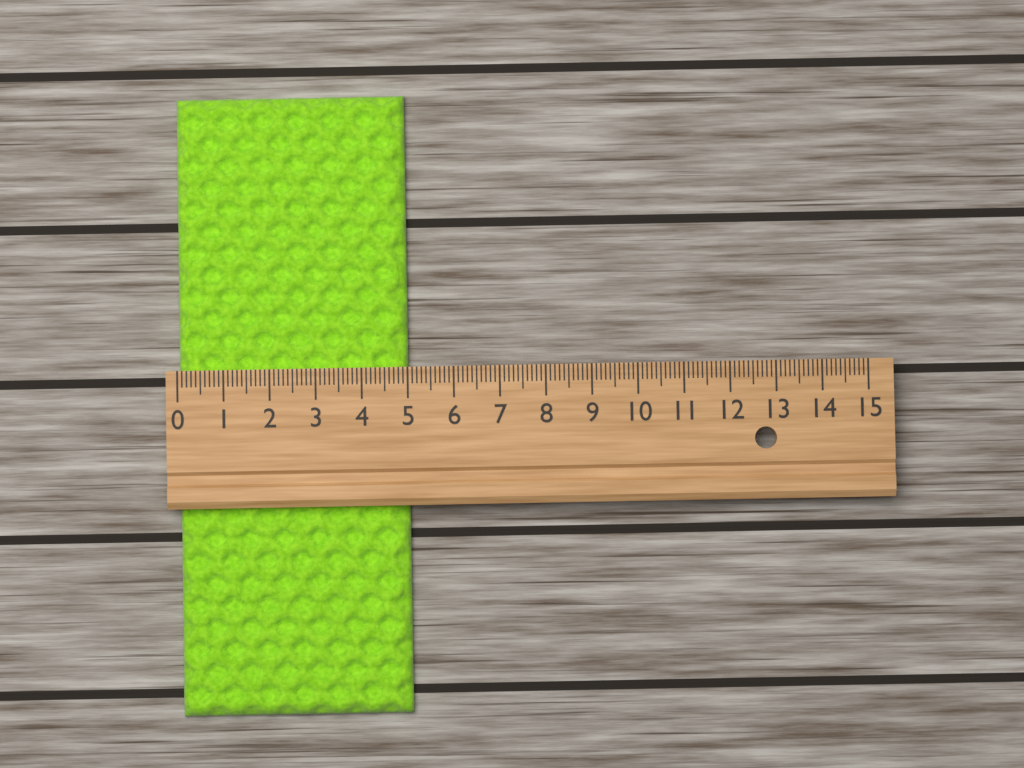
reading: 5.0 (no unit)
